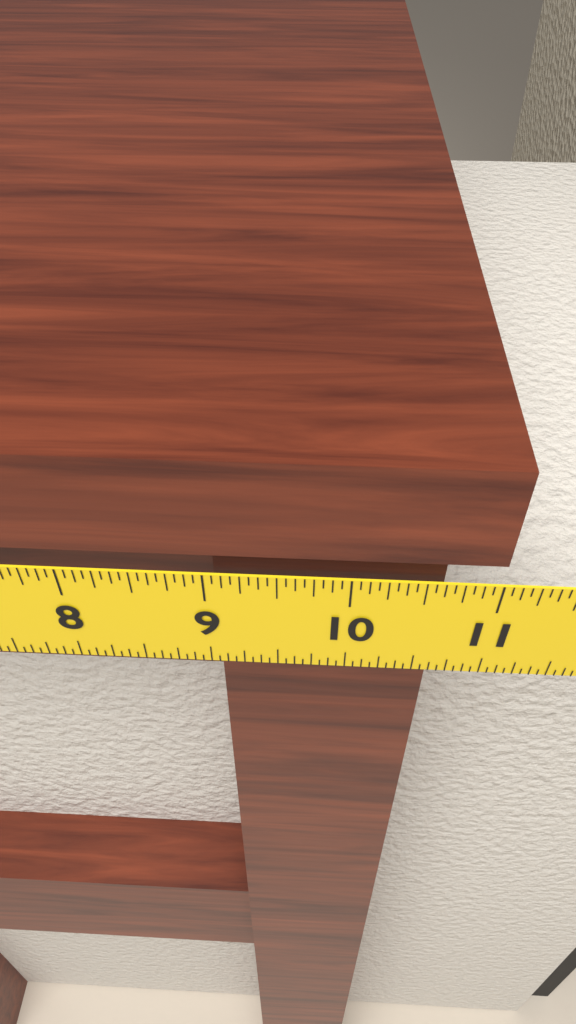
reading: 11.0000 in
